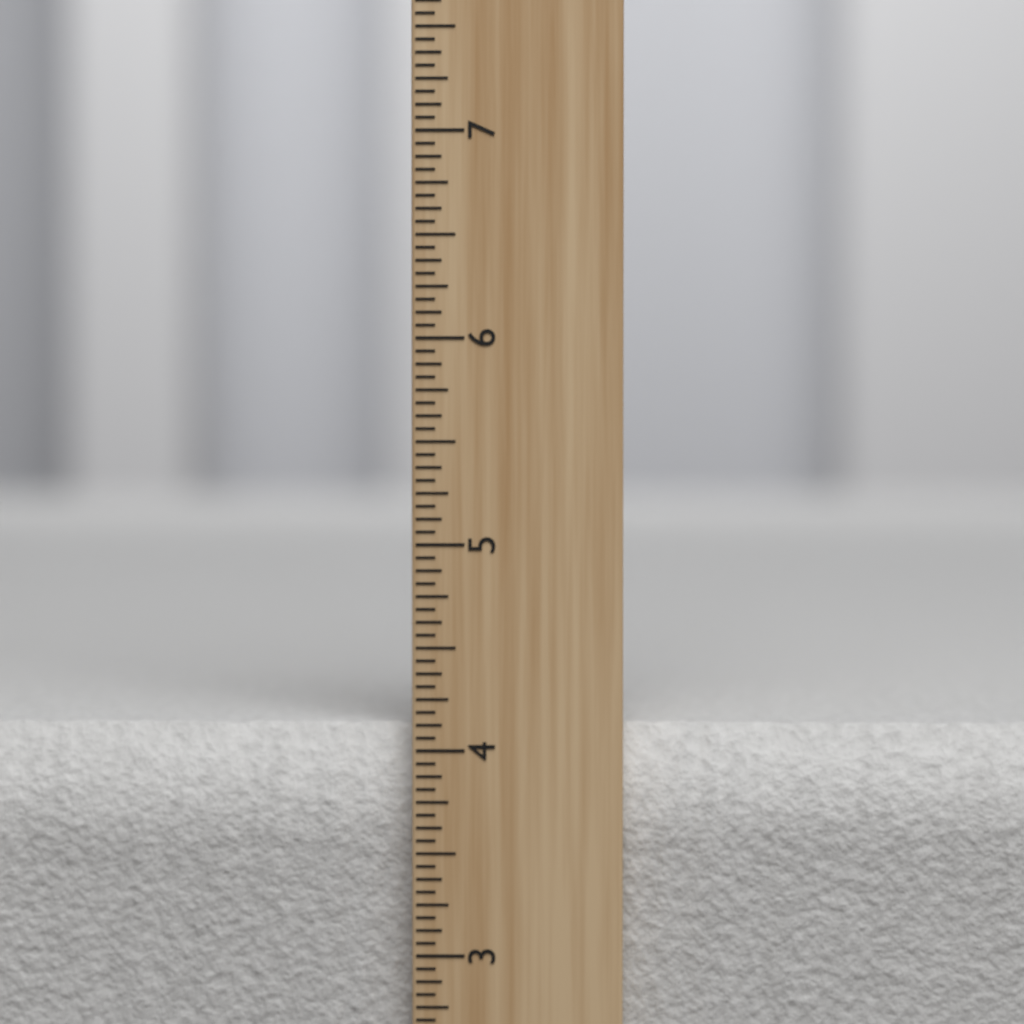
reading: 4.1250 inch
